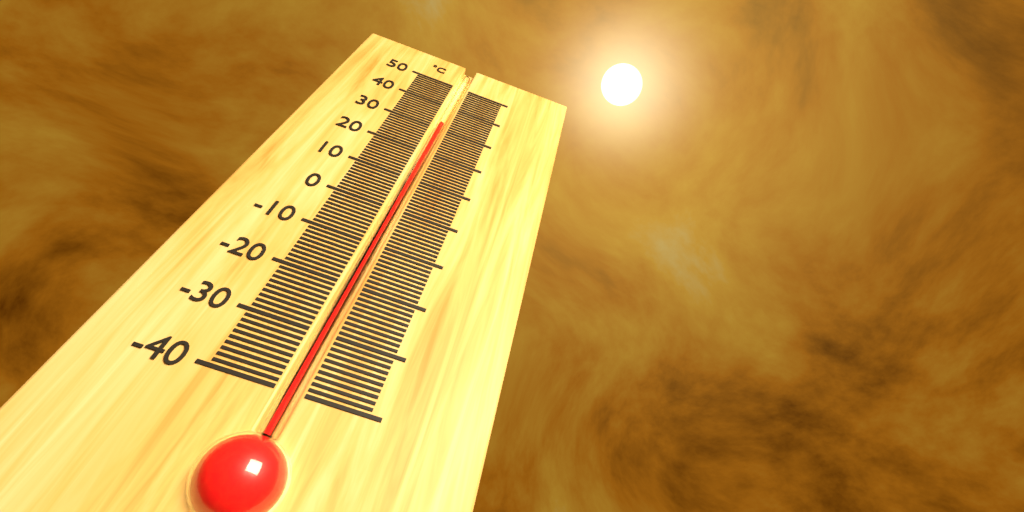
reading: 33 °C
